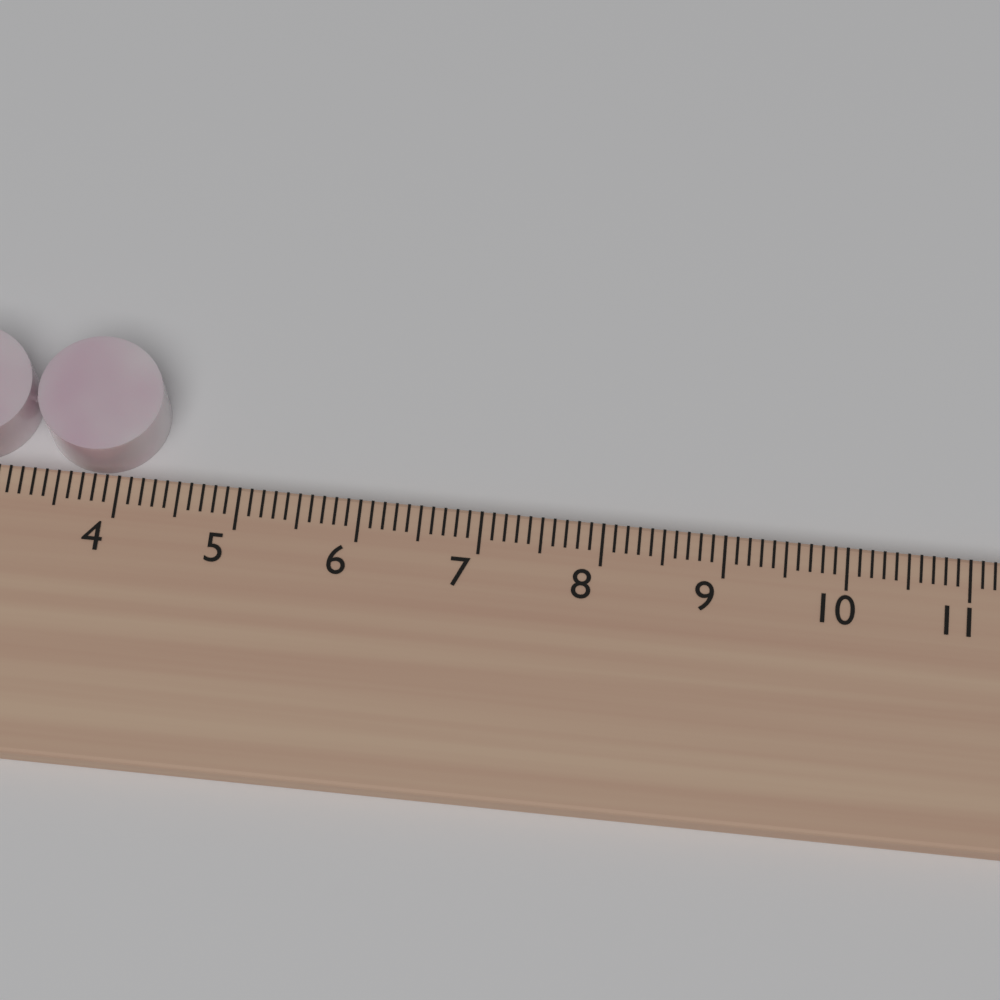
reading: 4.3 cm
